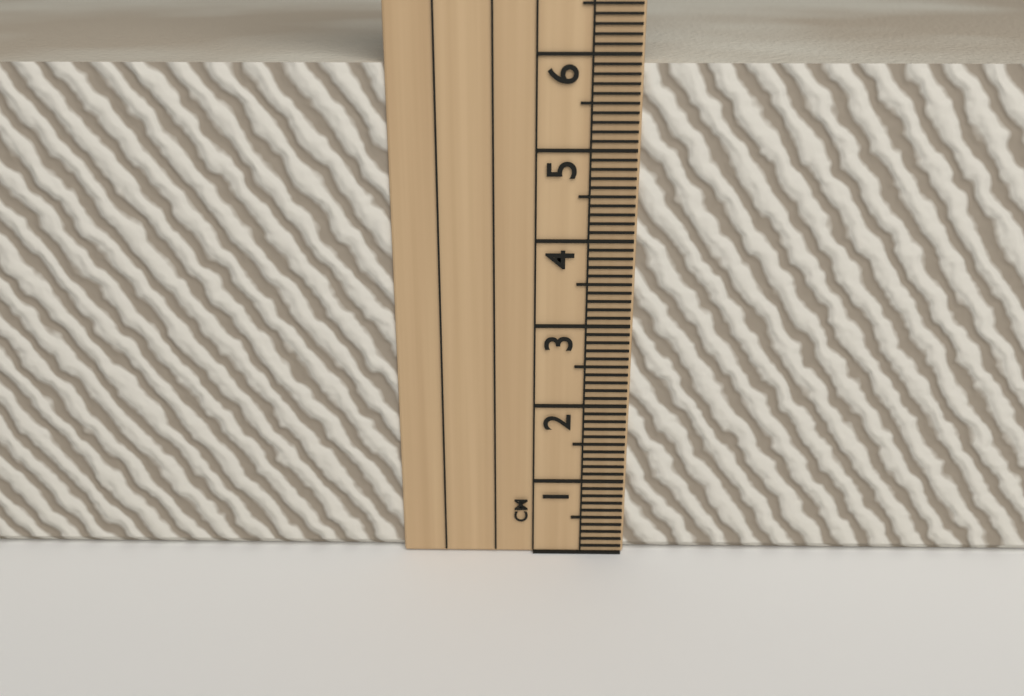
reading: 5.9 cm
